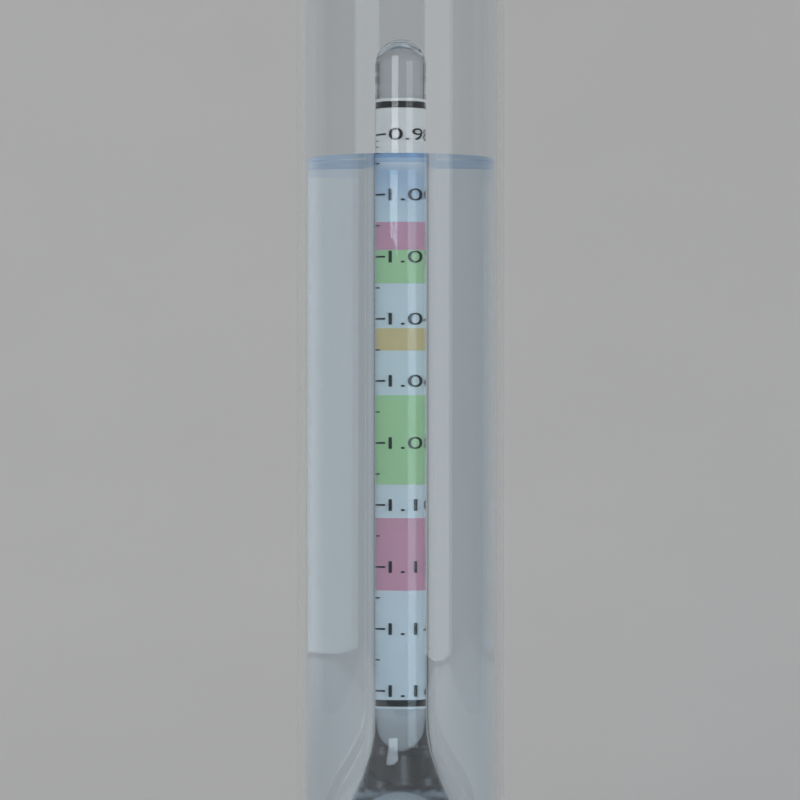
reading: 0.988 (no unit)
